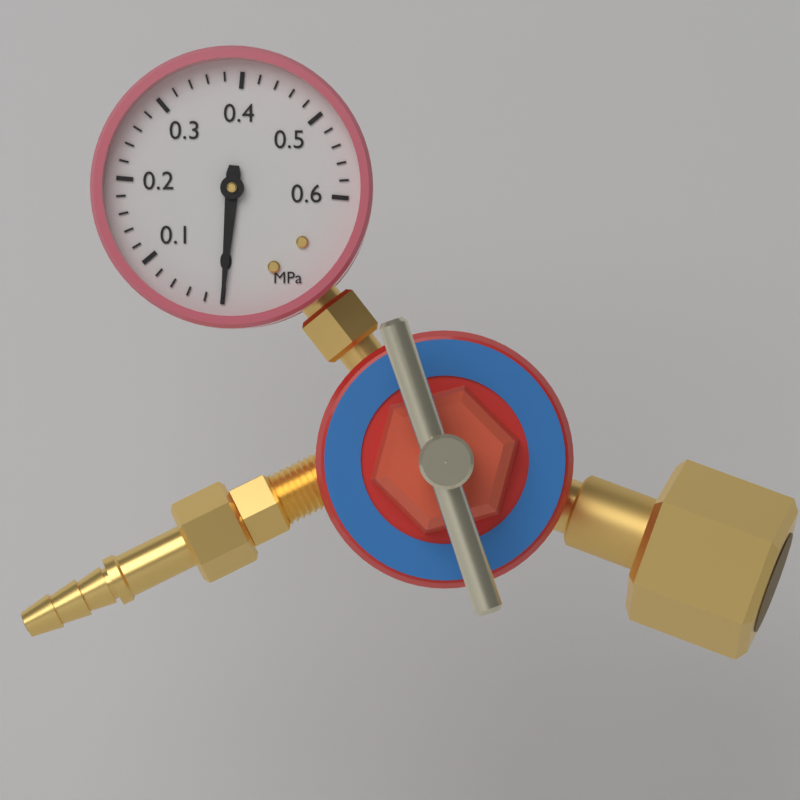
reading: 0.00 MPa
